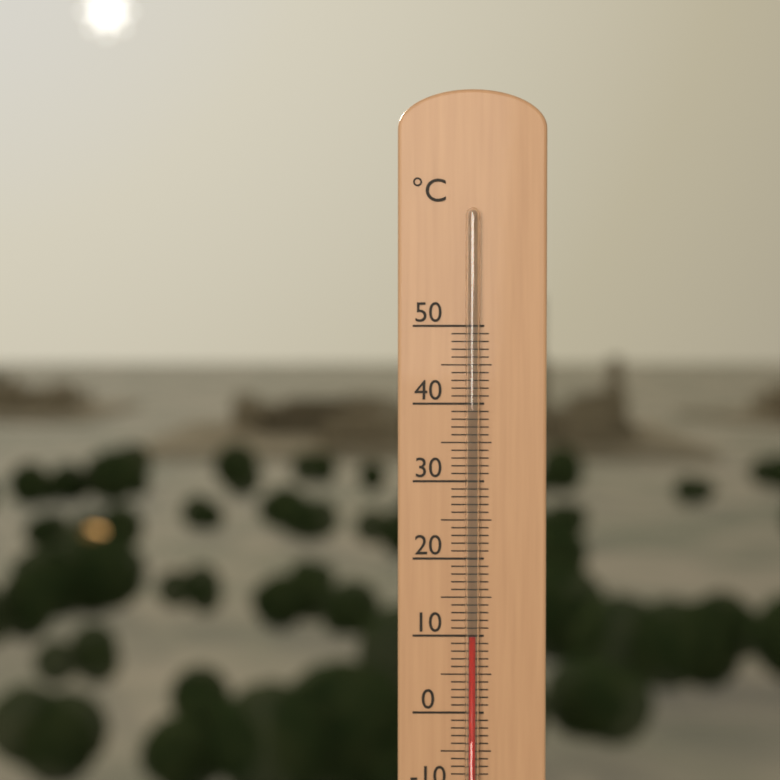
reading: 10 °C
